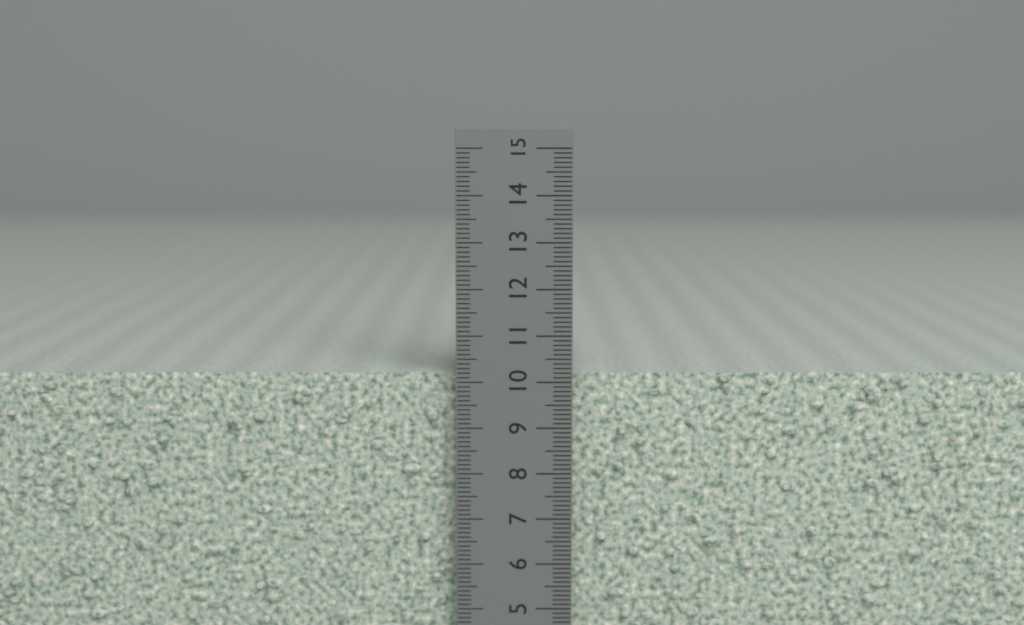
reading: 10.2 cm
